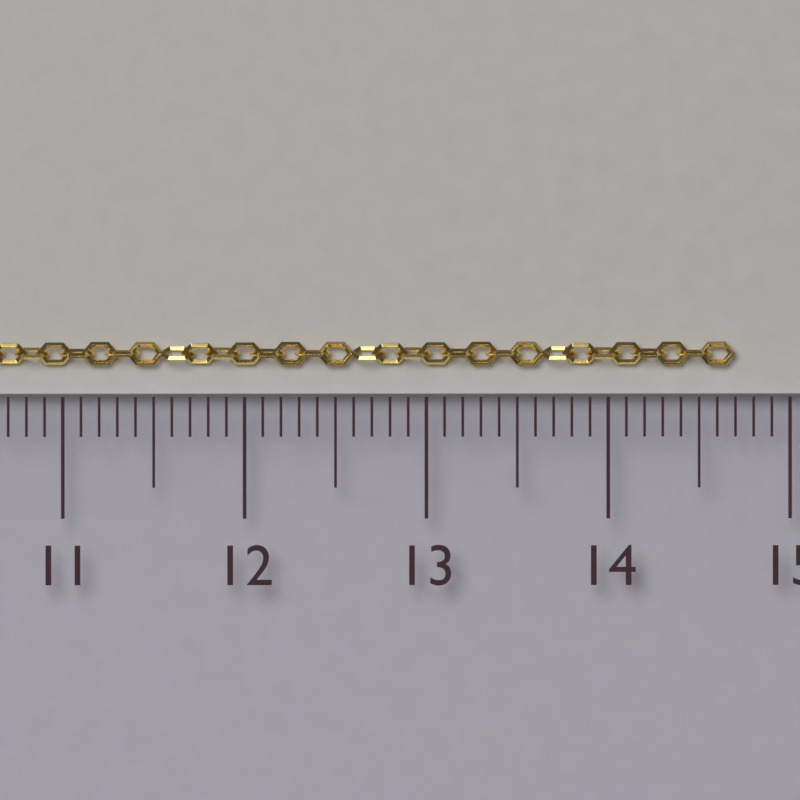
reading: 14.7 cm
